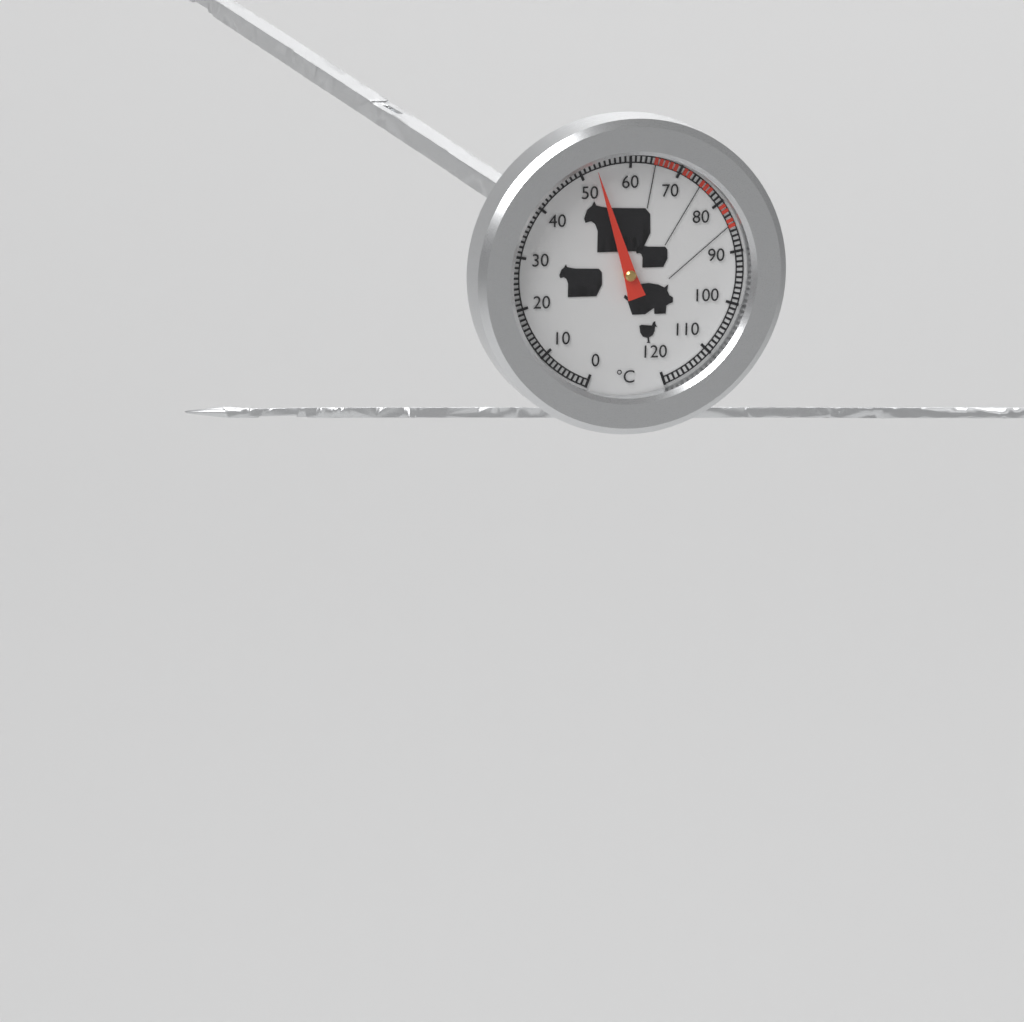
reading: 53 °C
